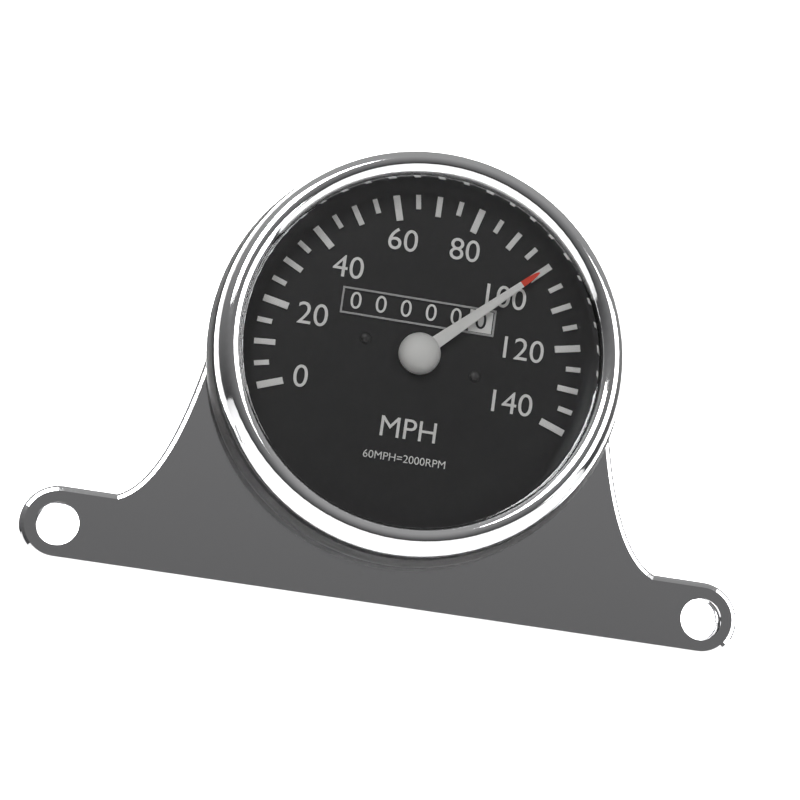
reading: 100 MPH
